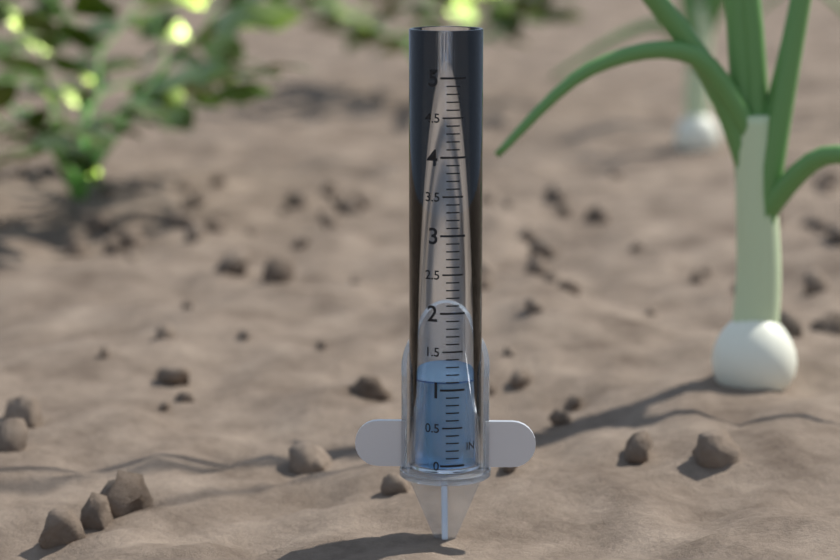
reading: 1.1 in
